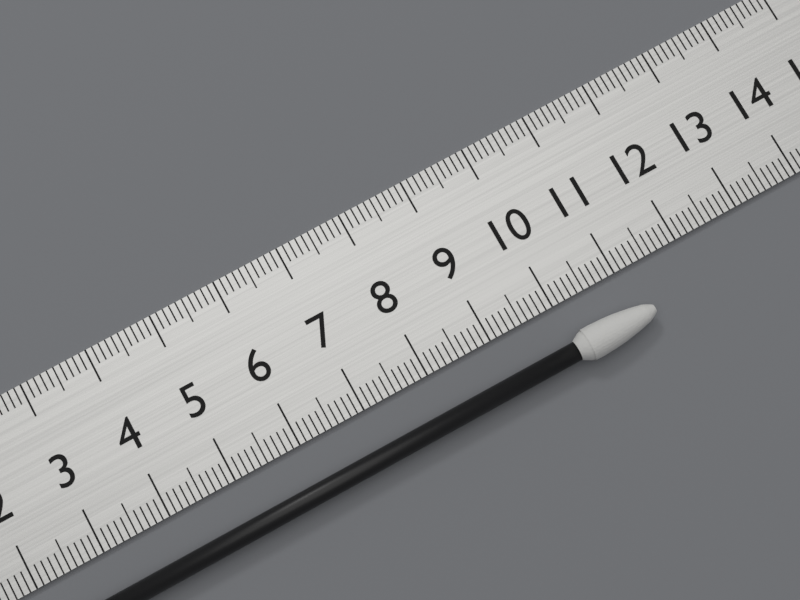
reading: 11.2 cm
